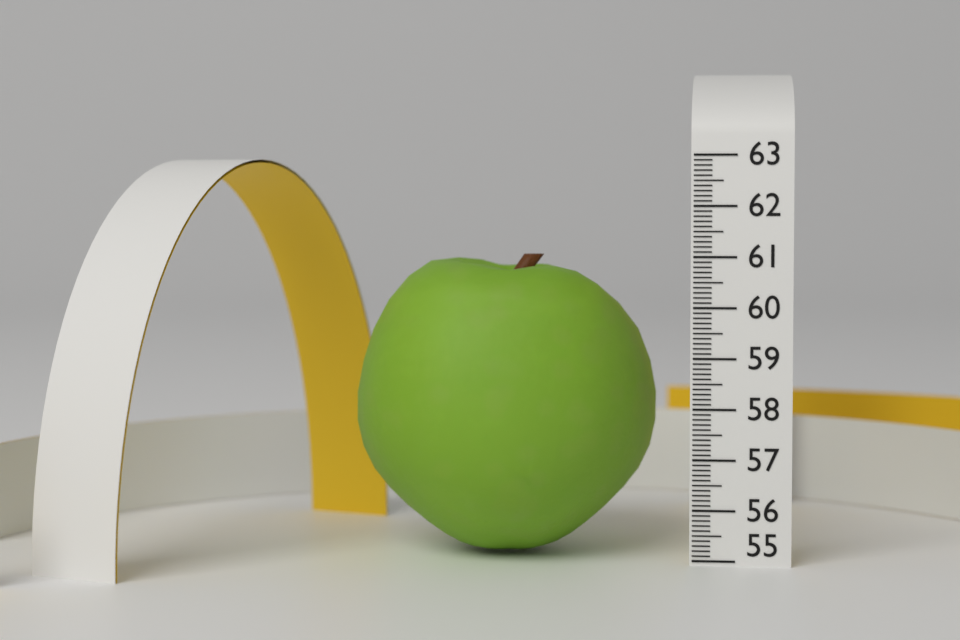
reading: 61.0 (no unit)
